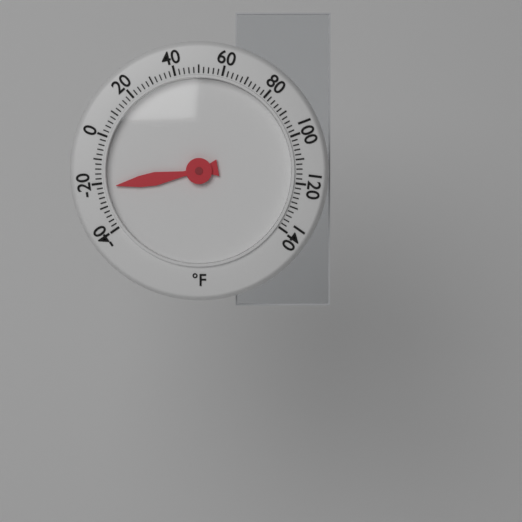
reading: -22 °F
